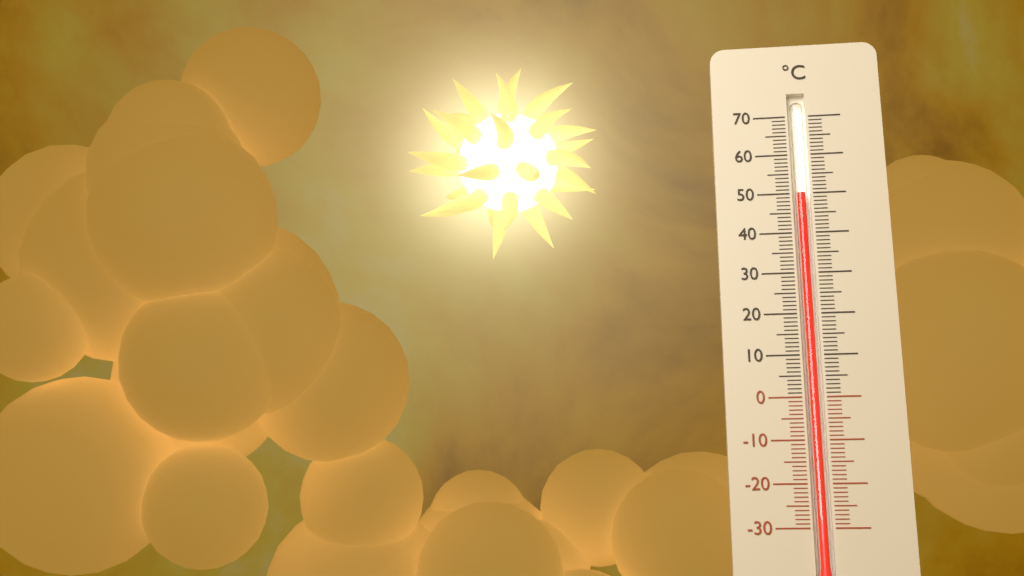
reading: 50 °C
